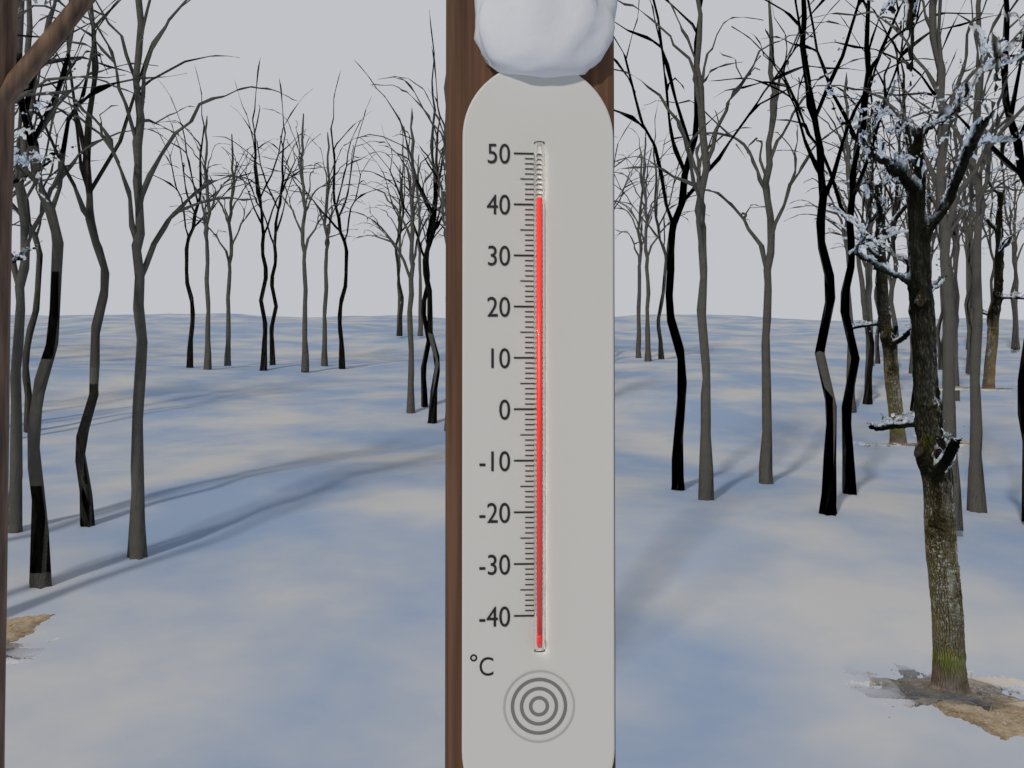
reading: 41 °C
